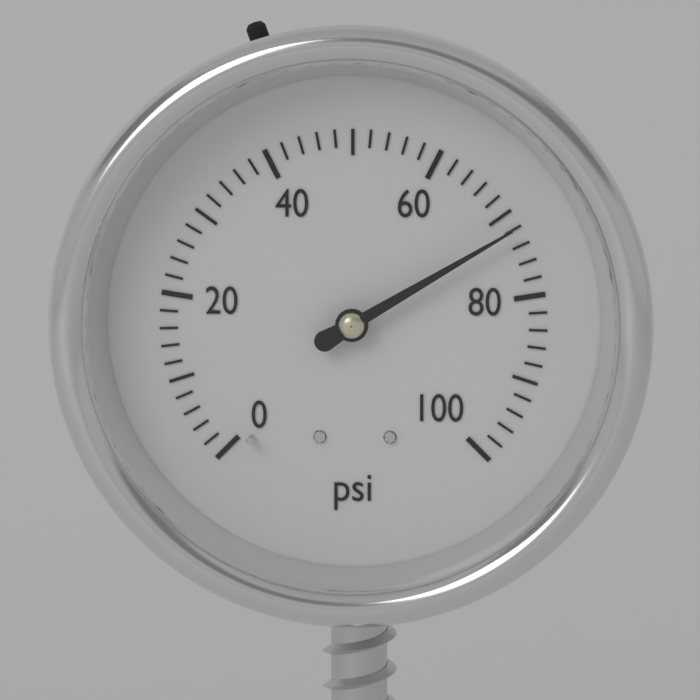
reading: 72 psi
